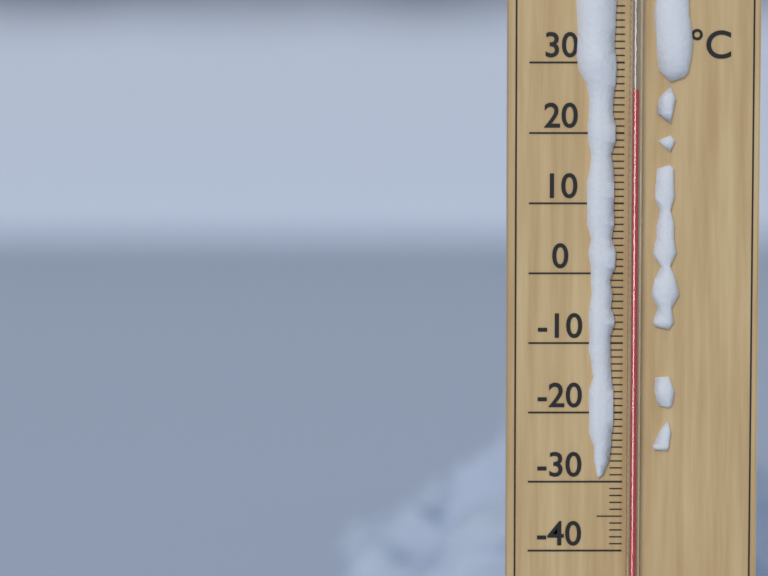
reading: 26 °C
